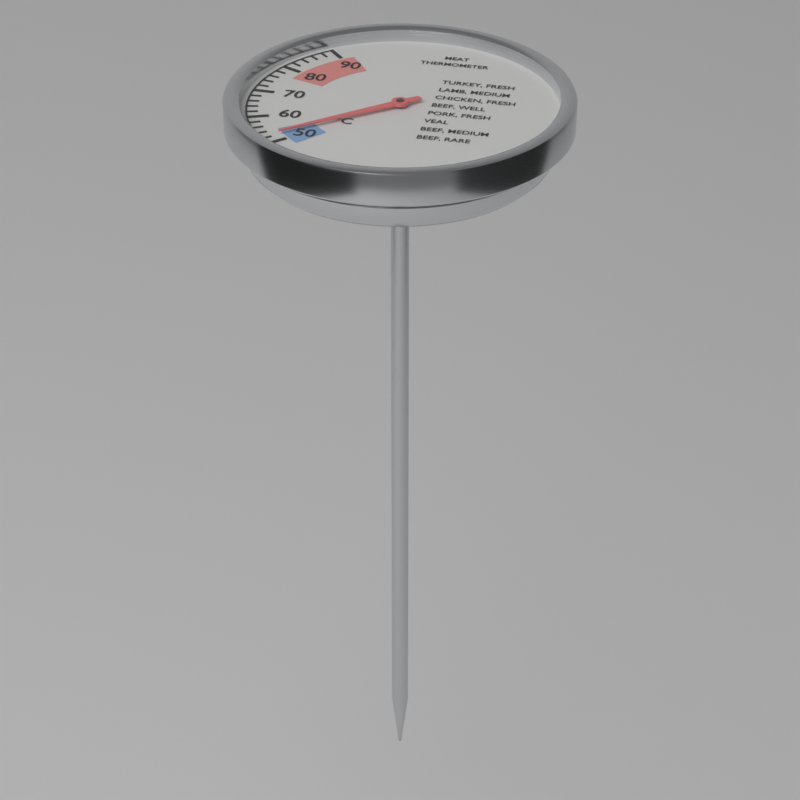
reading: 52 °C
